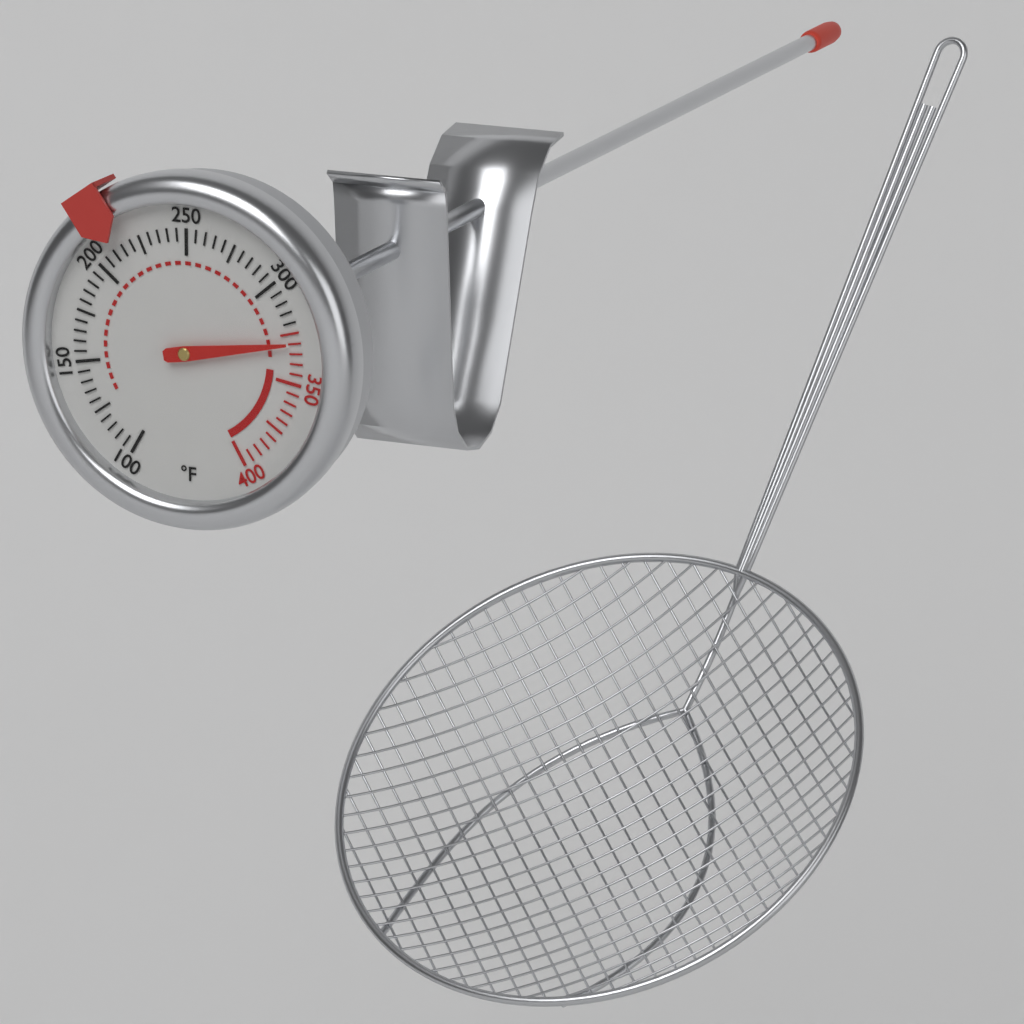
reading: 330 °F
